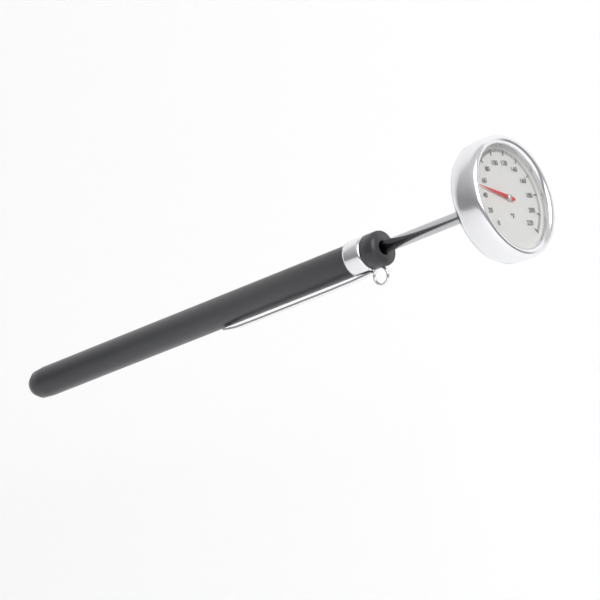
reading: 50 °F
